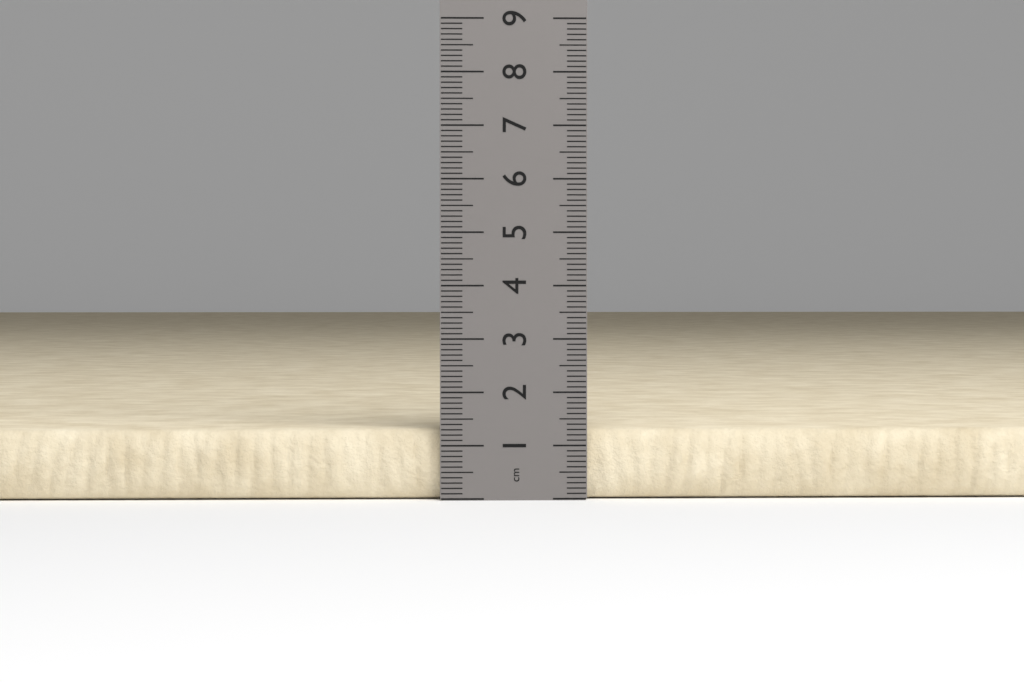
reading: 1.3 cm
